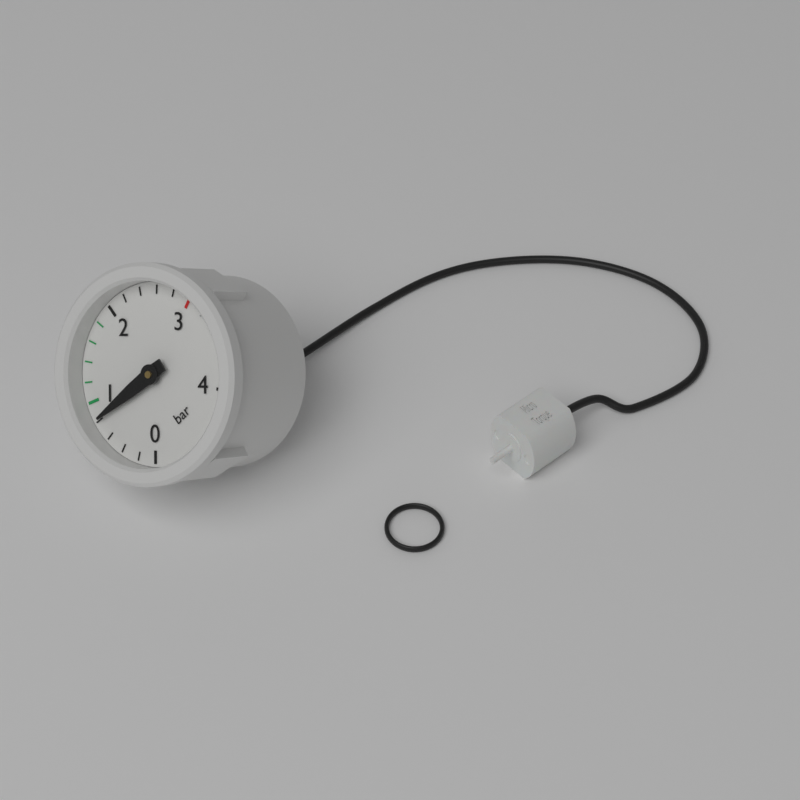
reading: 0.8 bar
